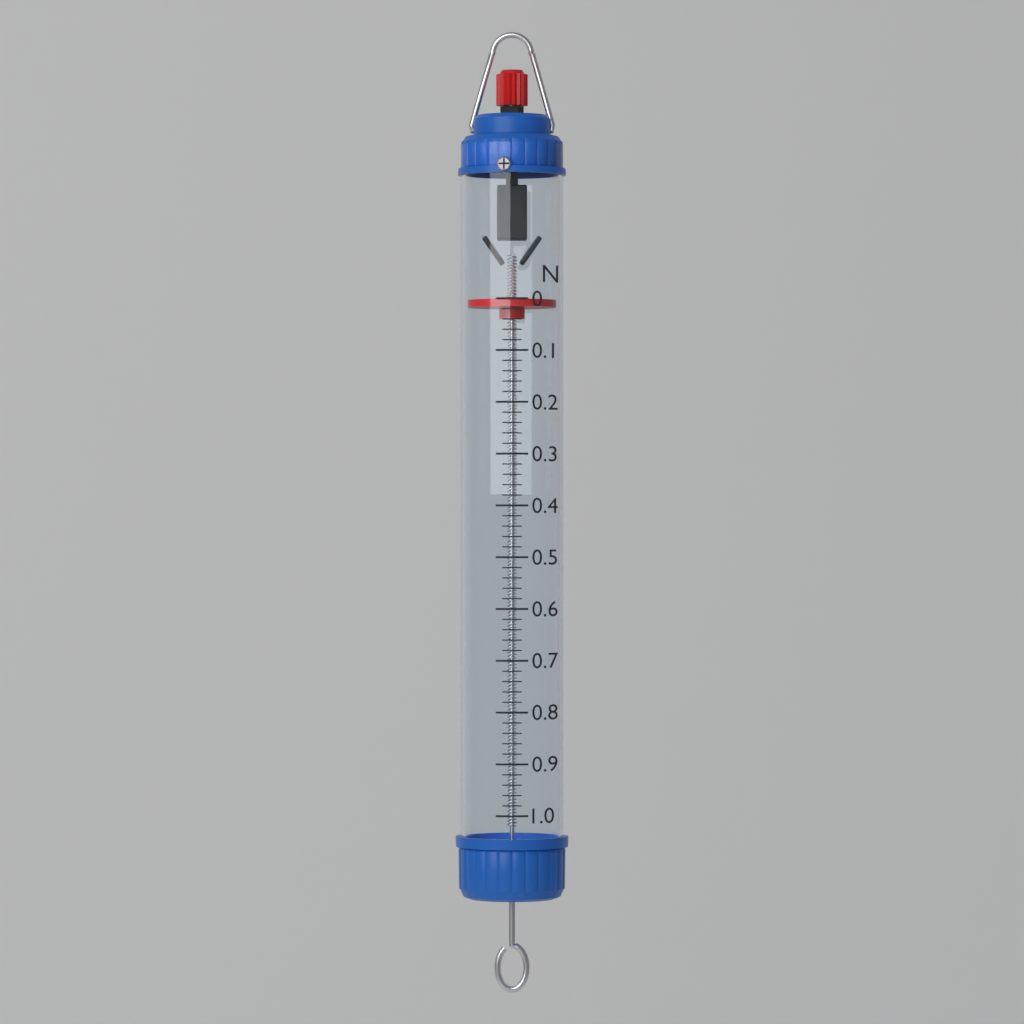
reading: 0.00 N
